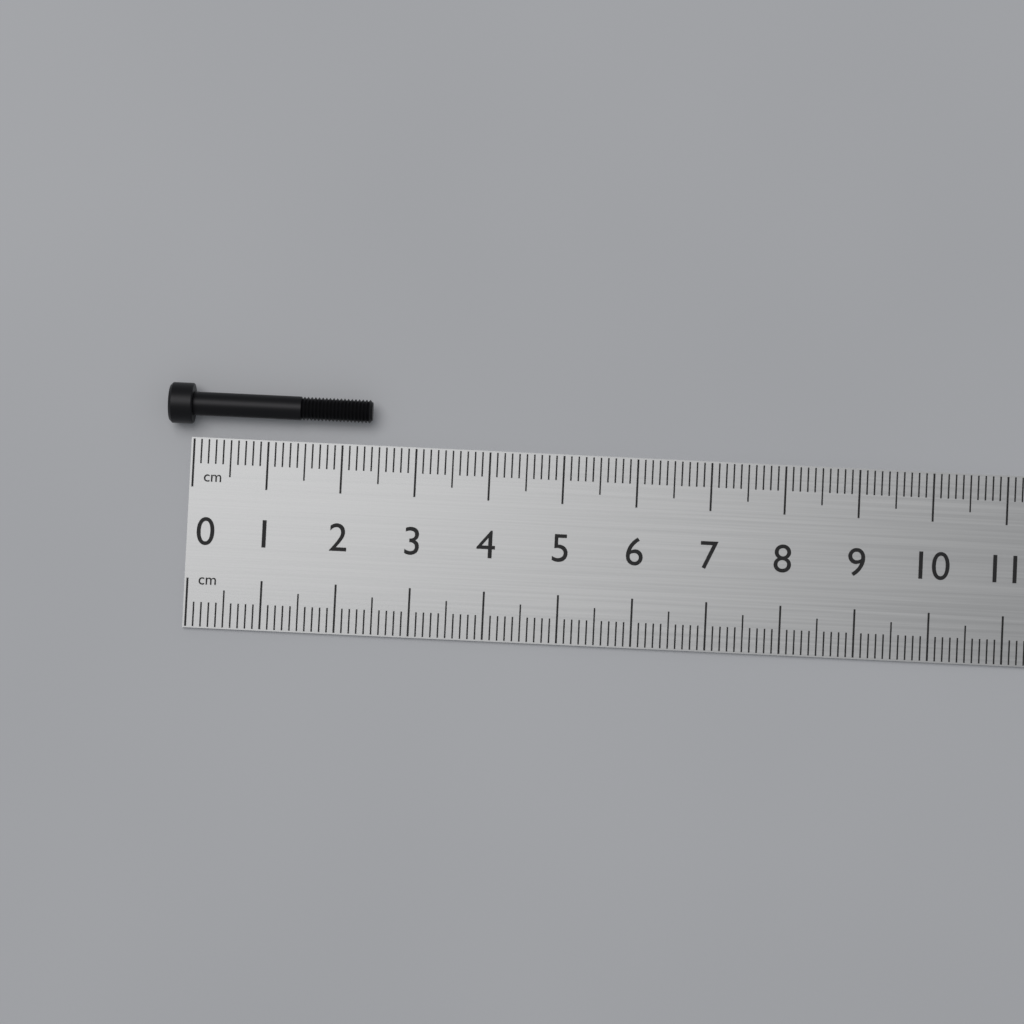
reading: 2.4 cm
